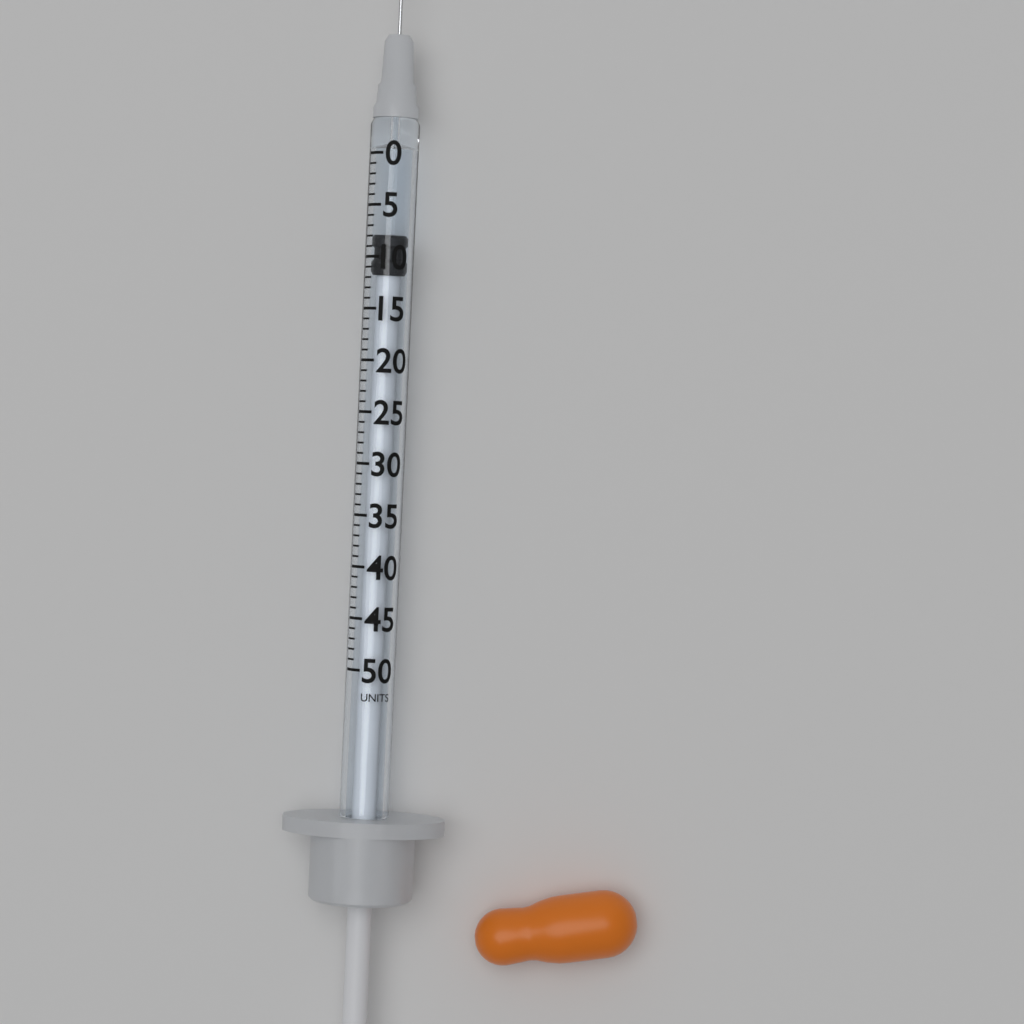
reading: 8 units
